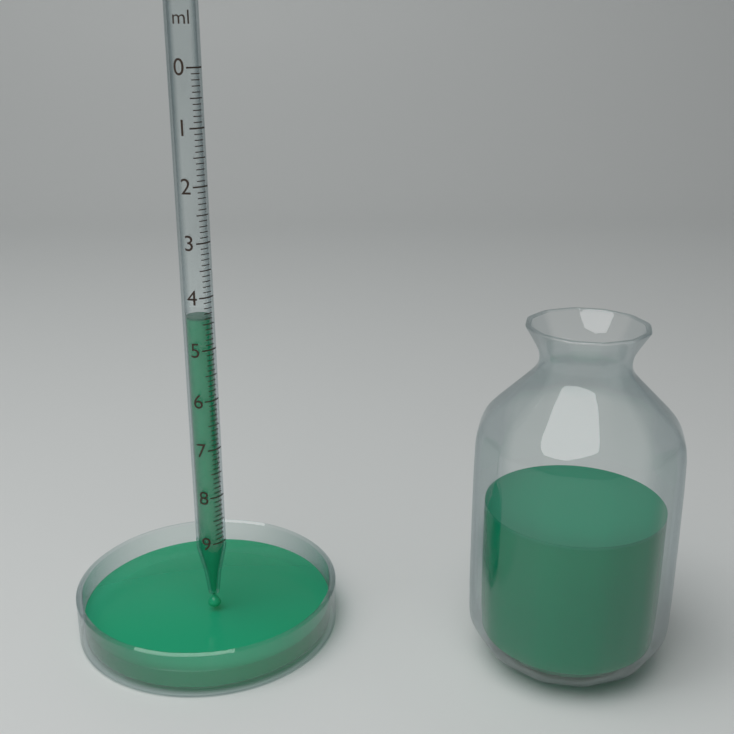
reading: 4.4 ml
